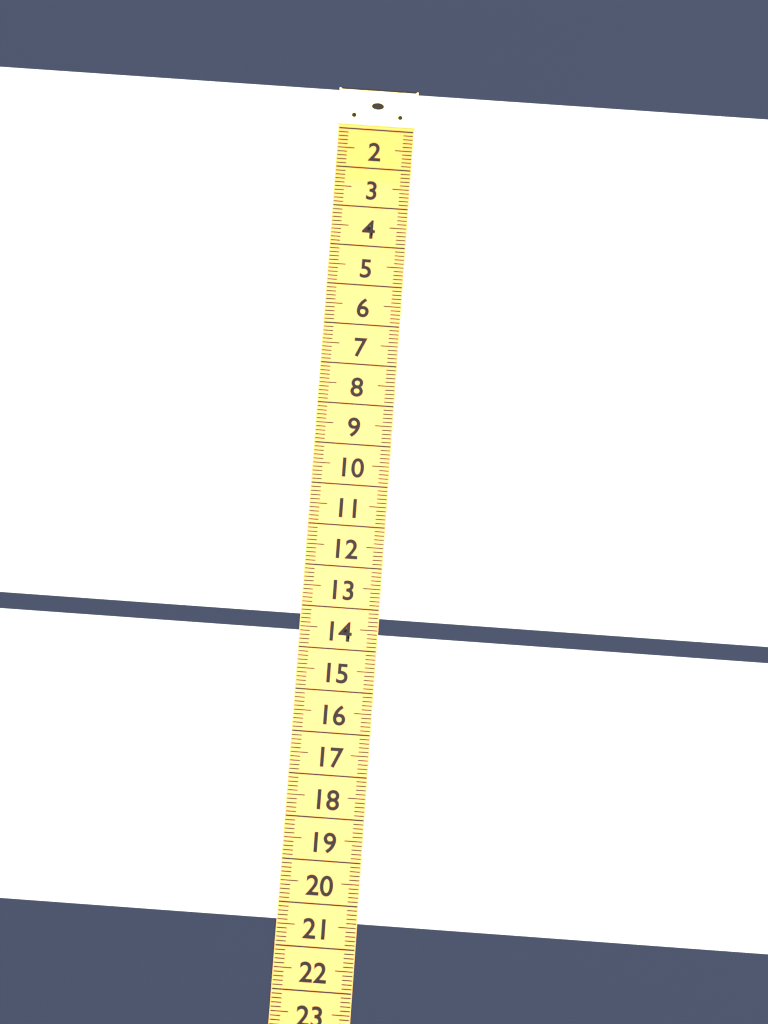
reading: 13.2 (no unit)
